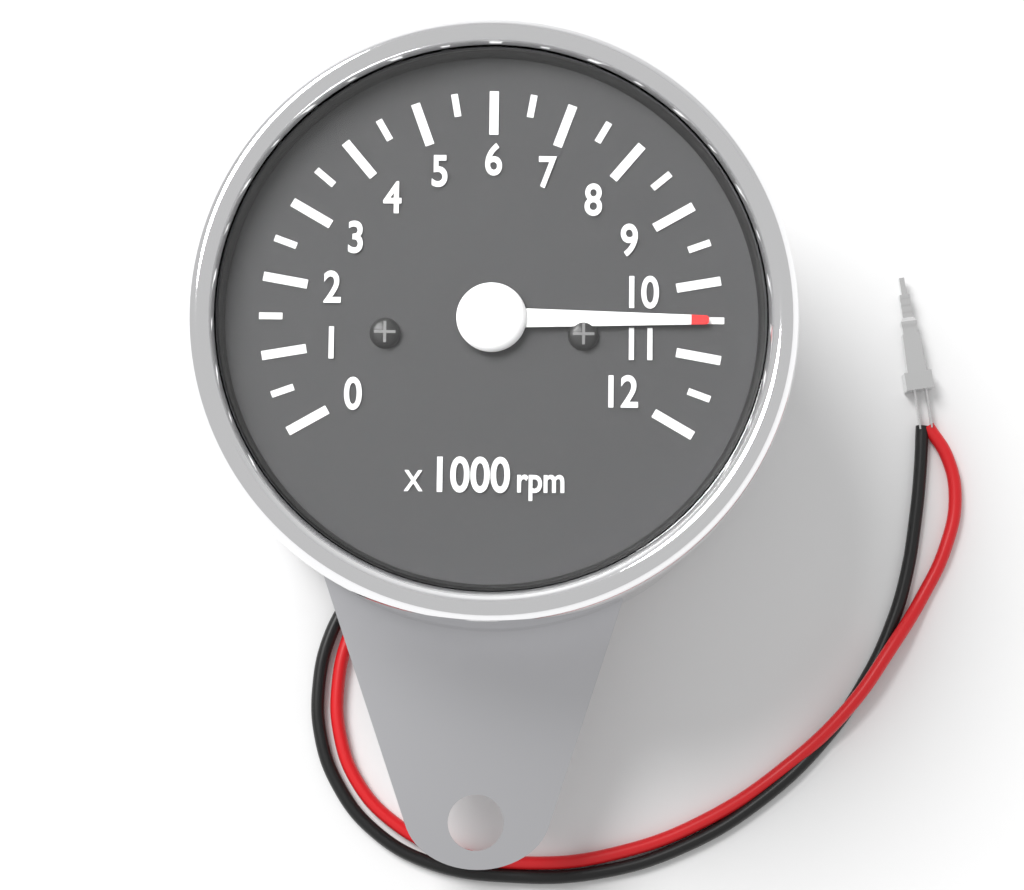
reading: 10.5 x1000 rpm
